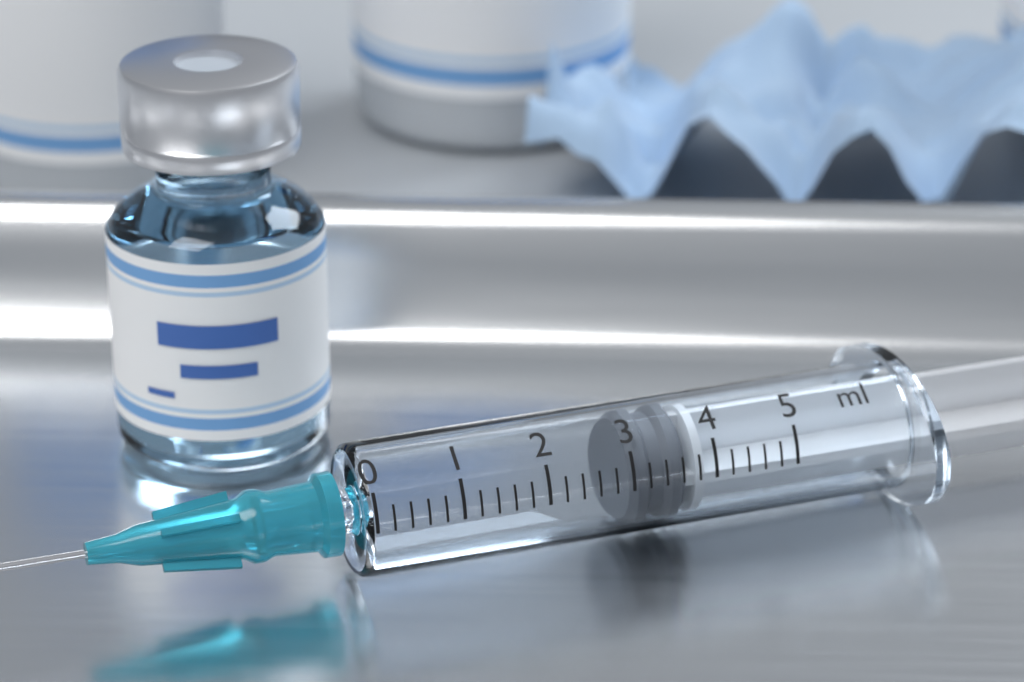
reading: 3.0 ml
